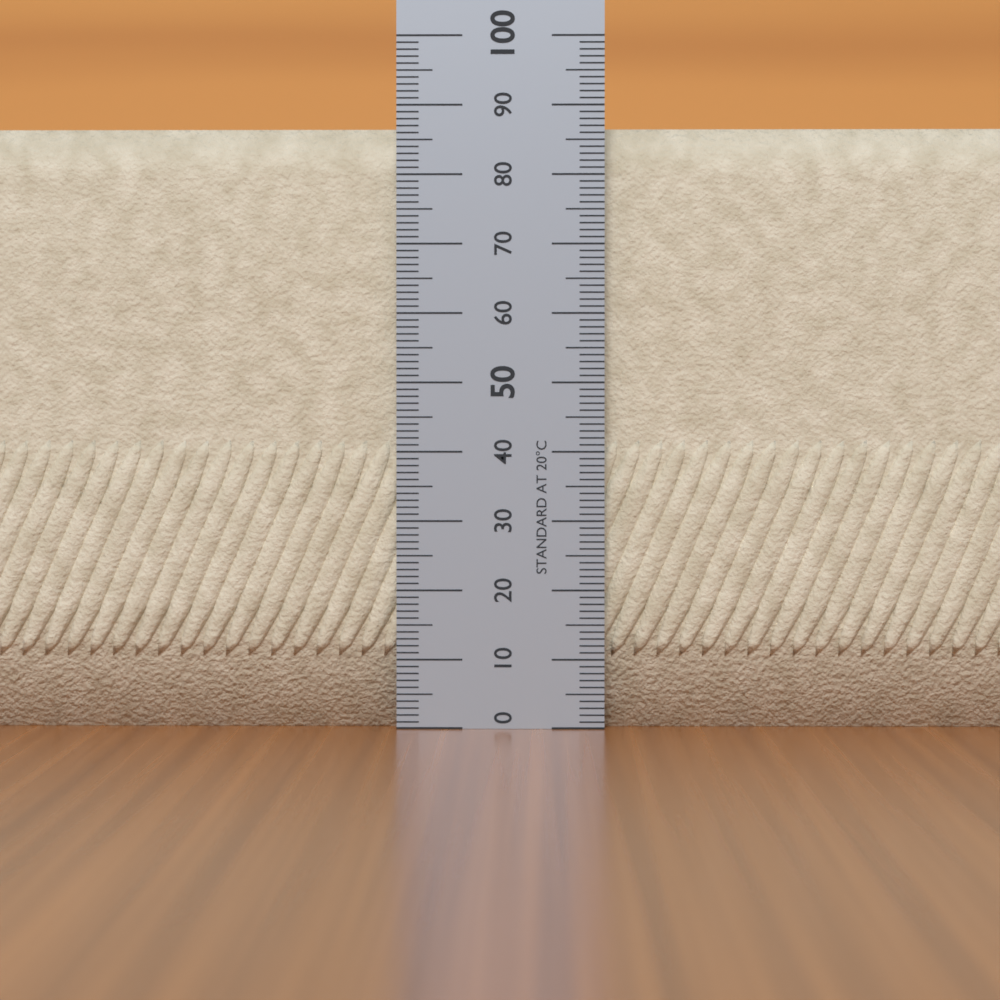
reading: 87 (no unit)
